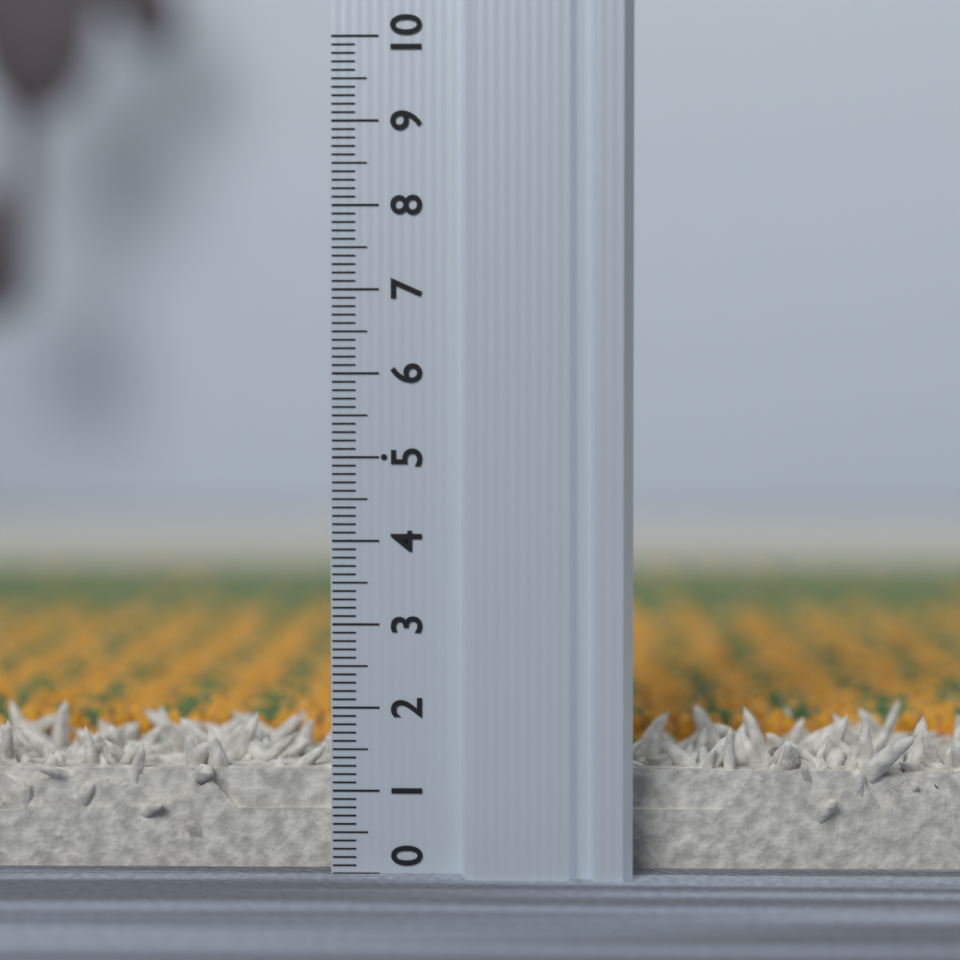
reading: 1.6 (no unit)
